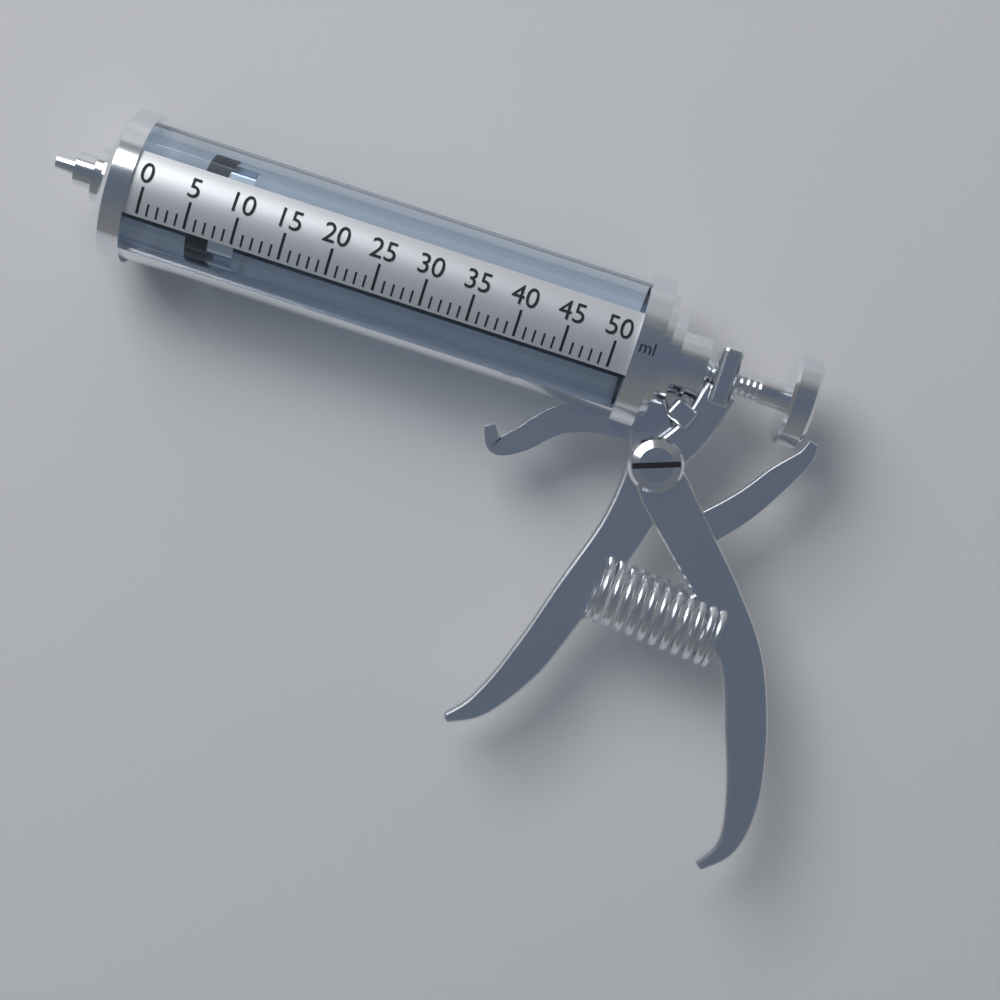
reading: 5 ml
